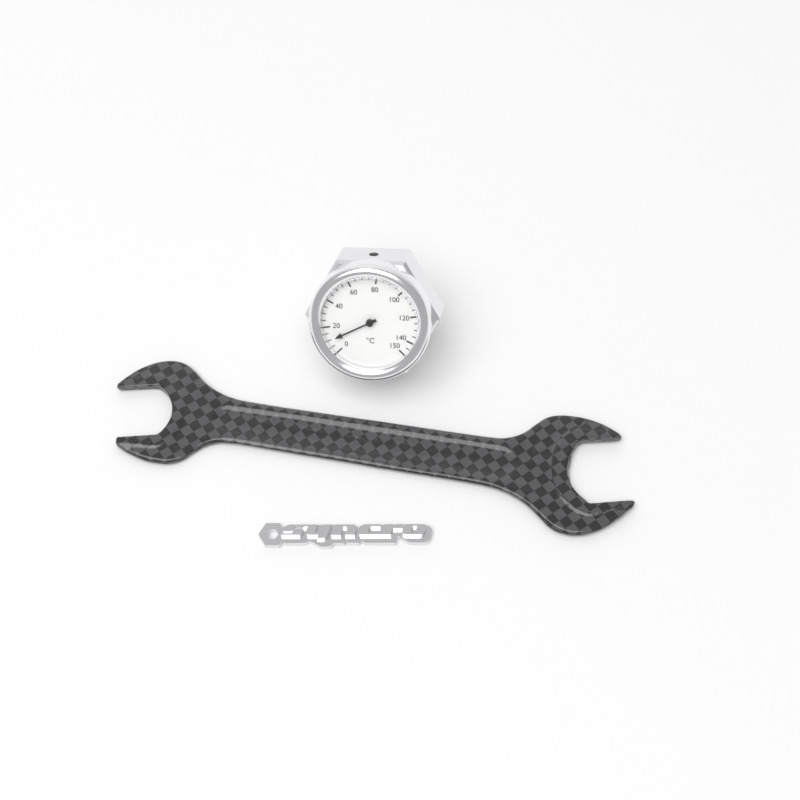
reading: 10 °C
